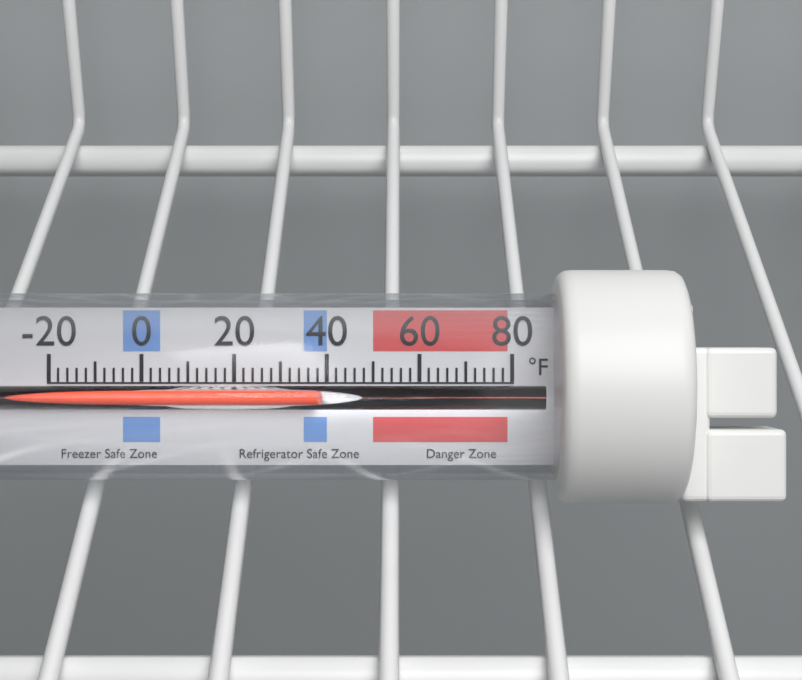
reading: 38 °F
